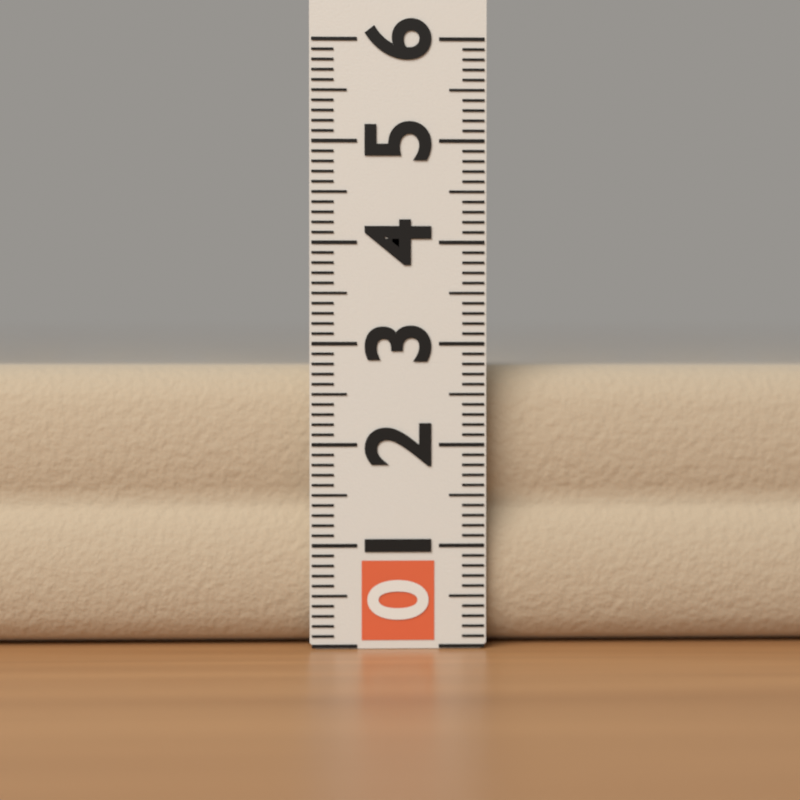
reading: 2.8 (no unit)
